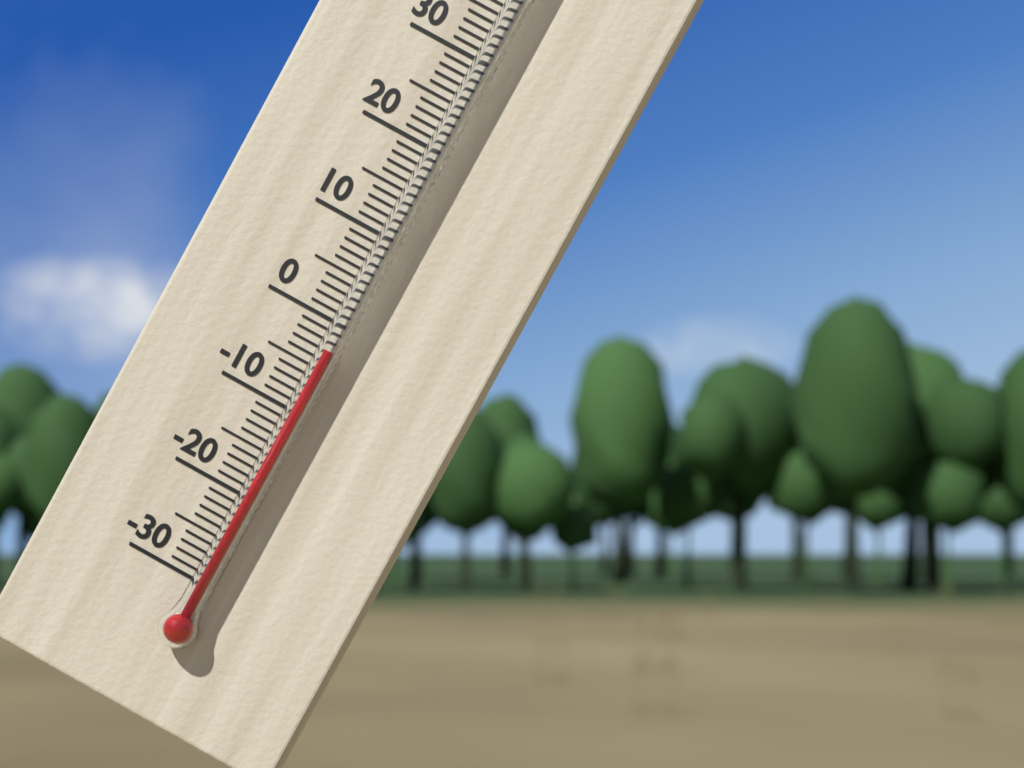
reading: -3 °C
